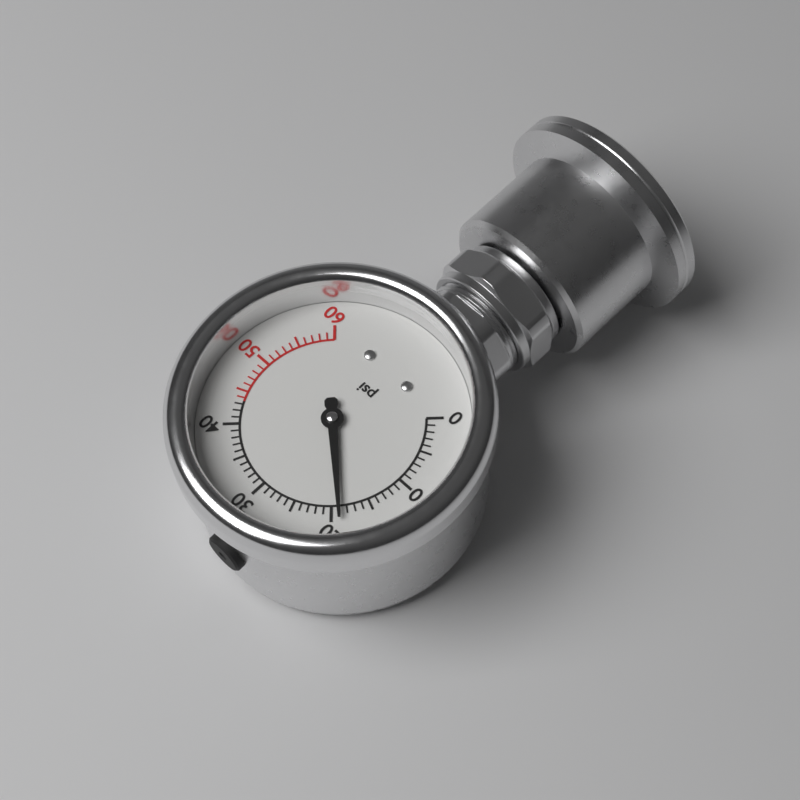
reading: 19 psi
